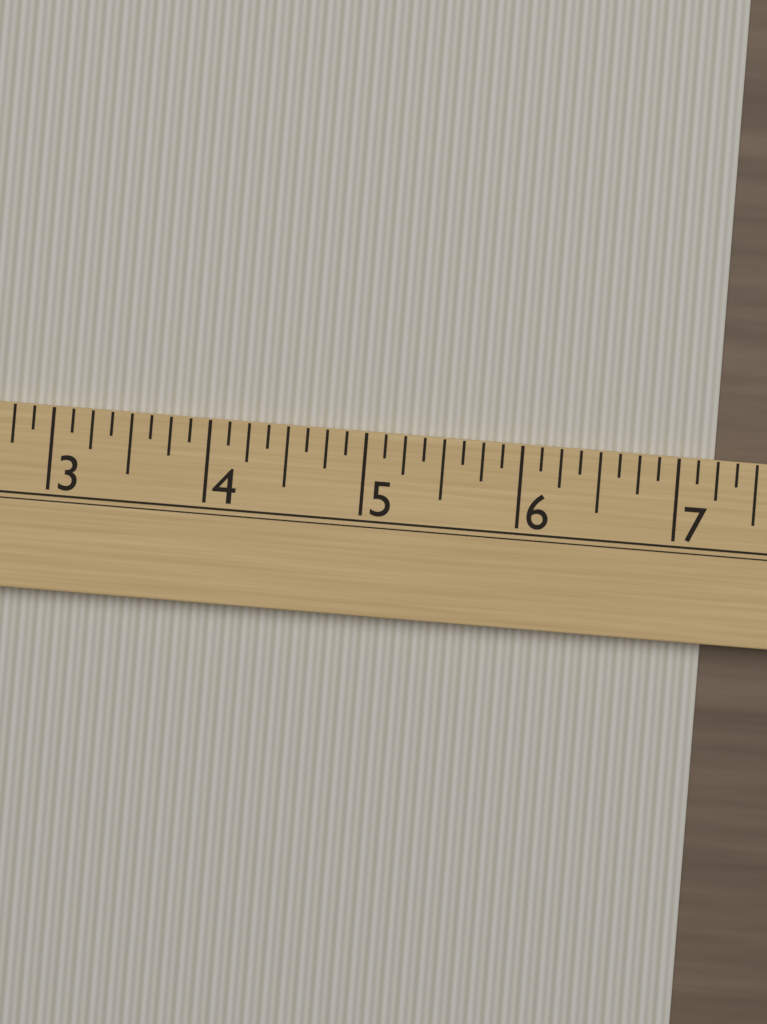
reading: 7.250 (no unit)
